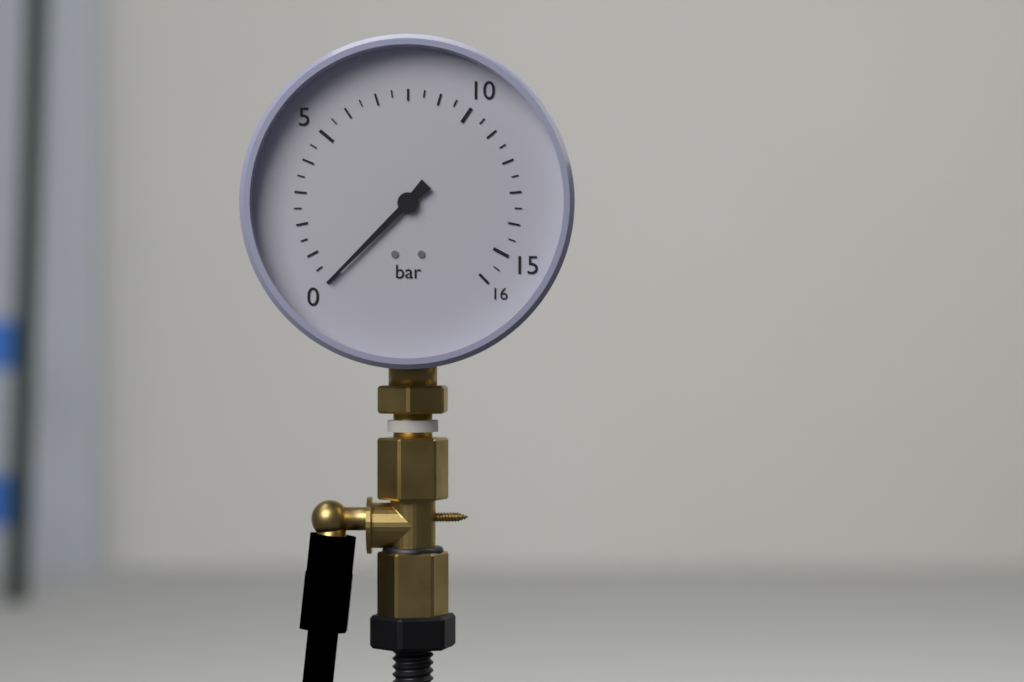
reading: 0.0 bar
